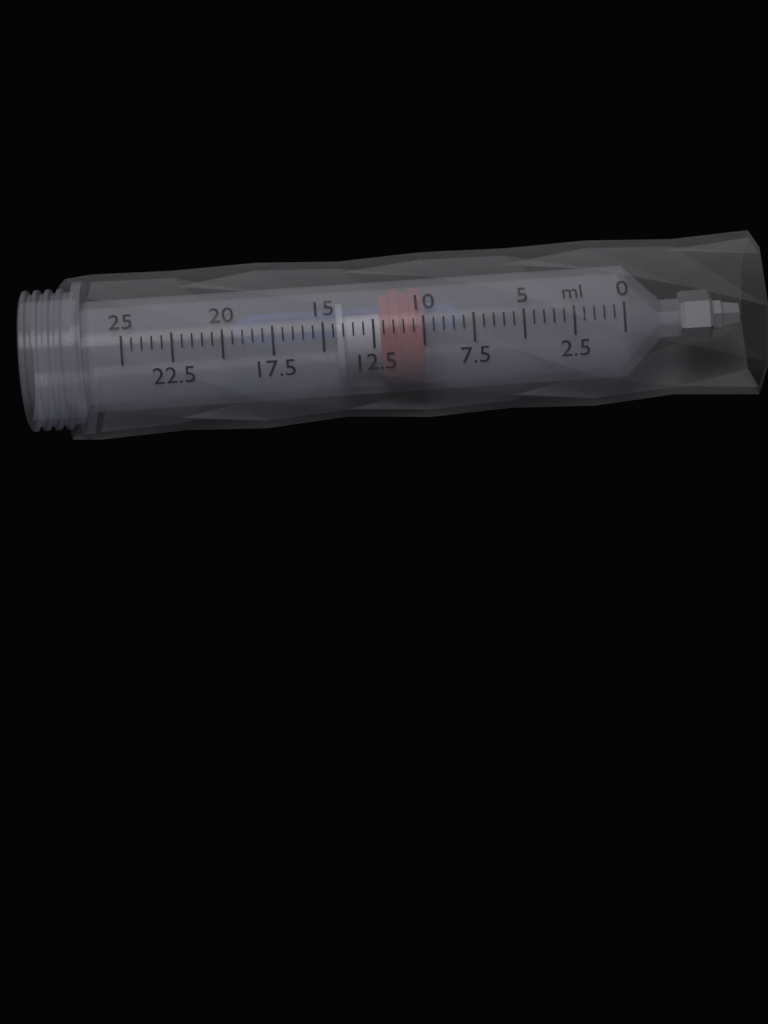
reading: 10.0 ml
